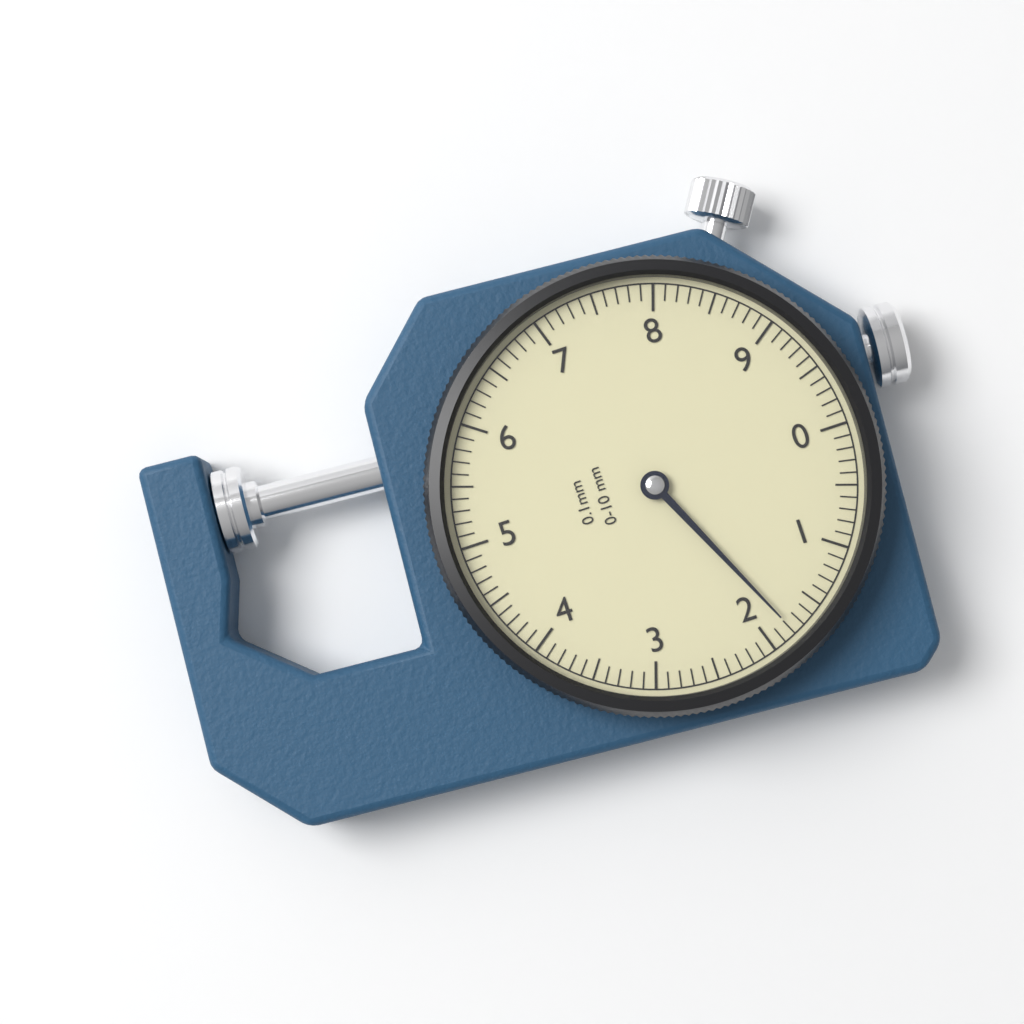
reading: 1.8 mm
